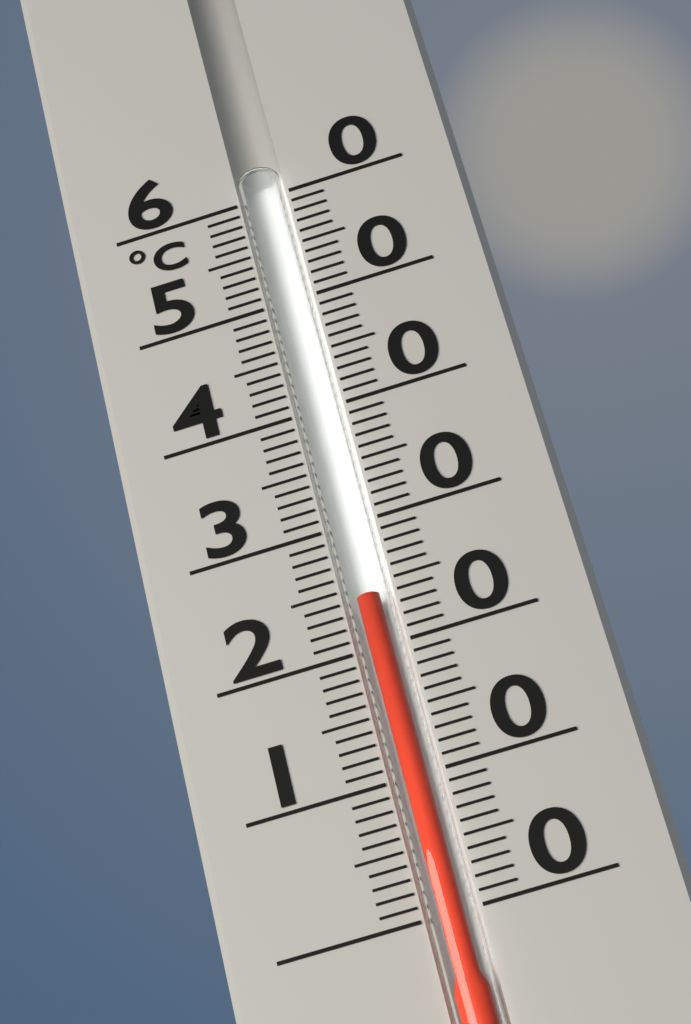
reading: 24 °C
